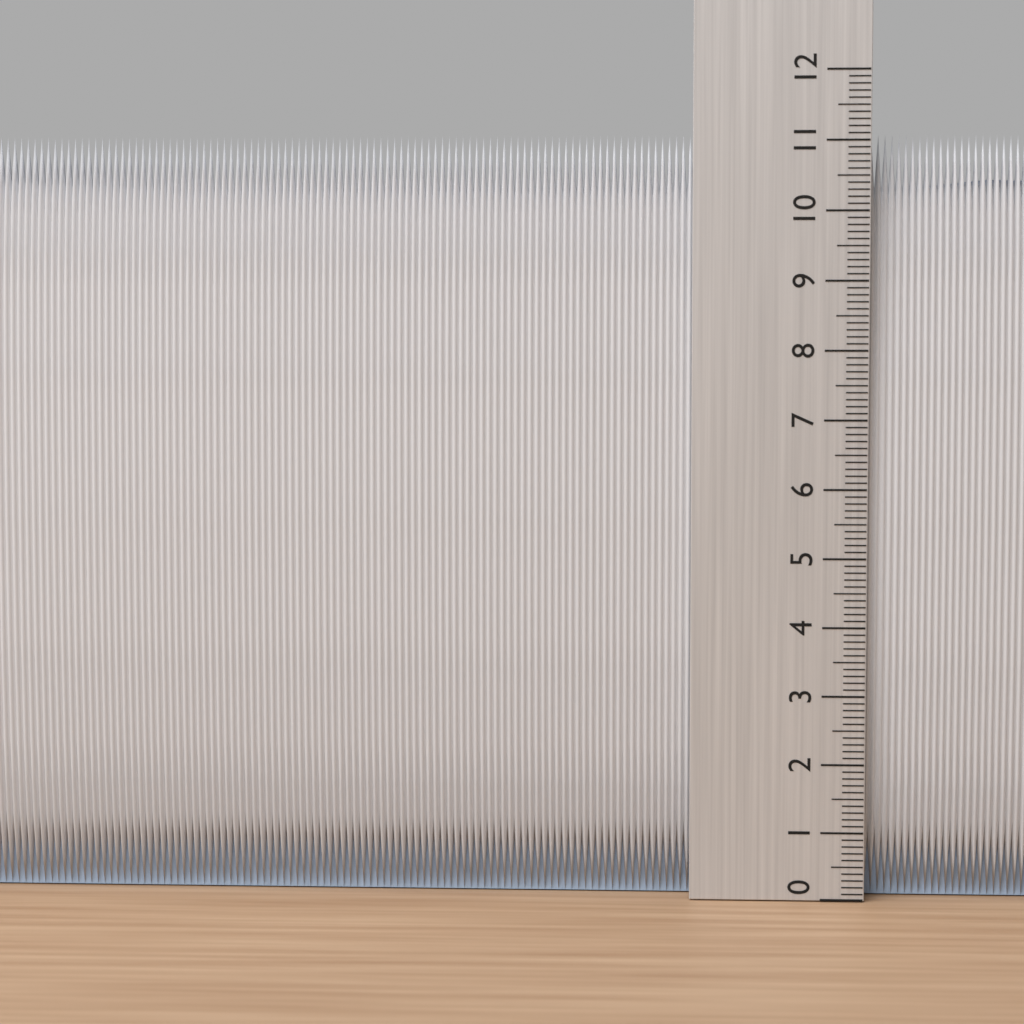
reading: 11.1 (no unit)
